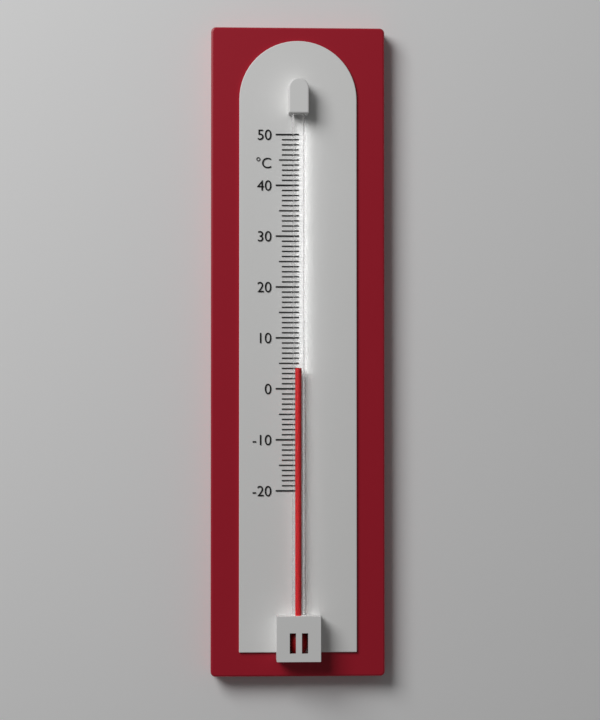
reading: 4 °C
